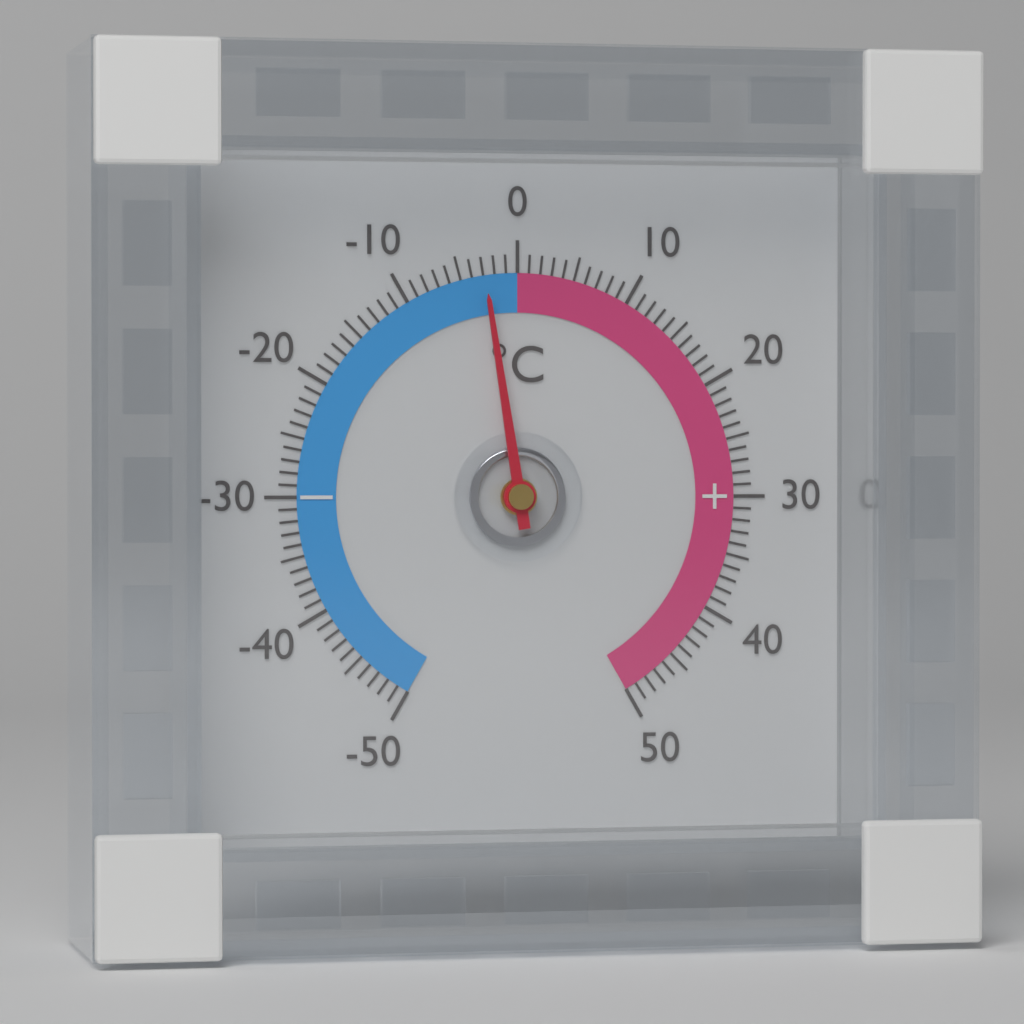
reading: -3 °C
